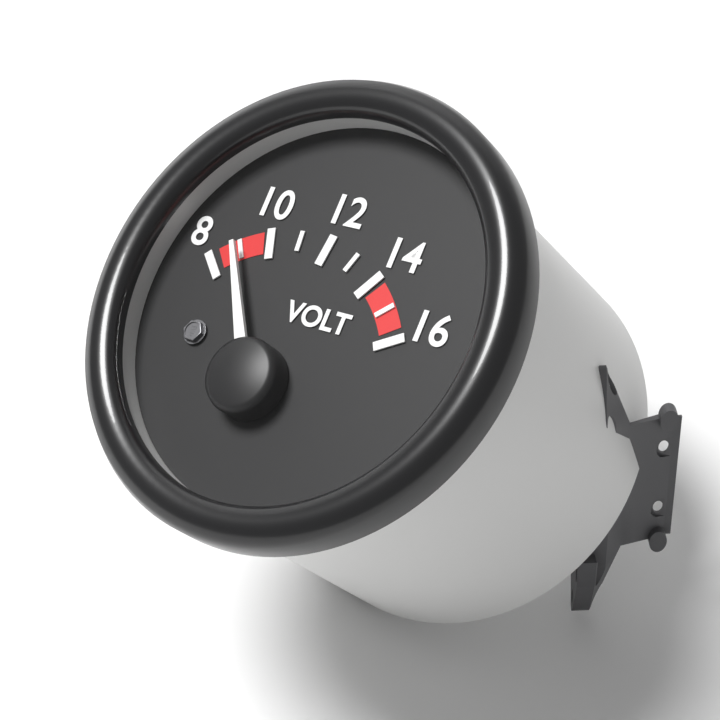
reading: 9 V
